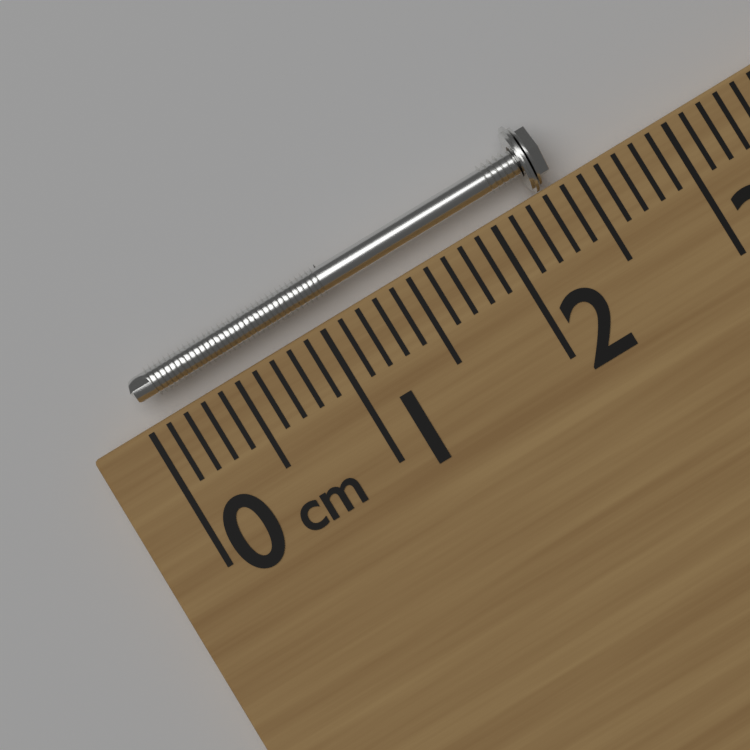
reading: 2.4 cm
